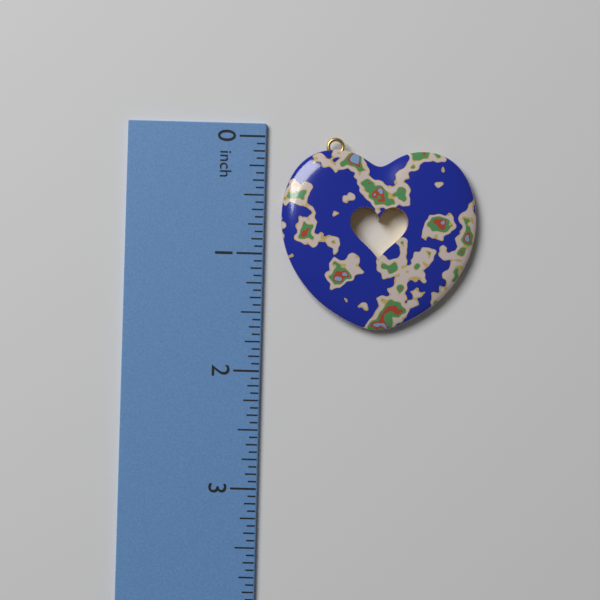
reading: 1.6250 in
